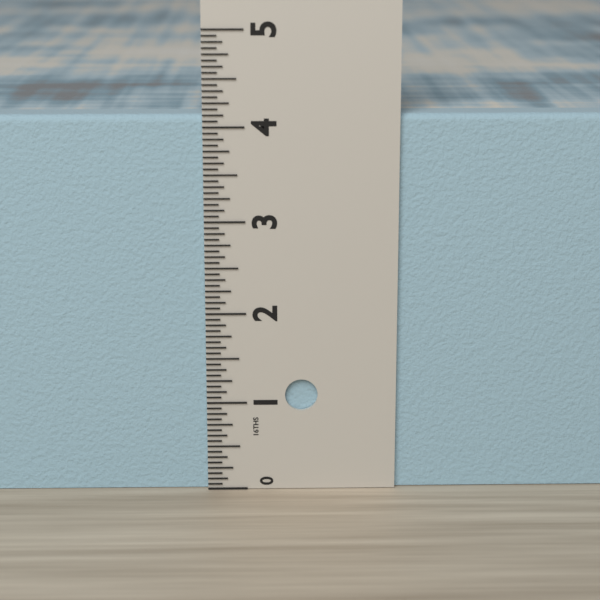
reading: 4.1250 in
